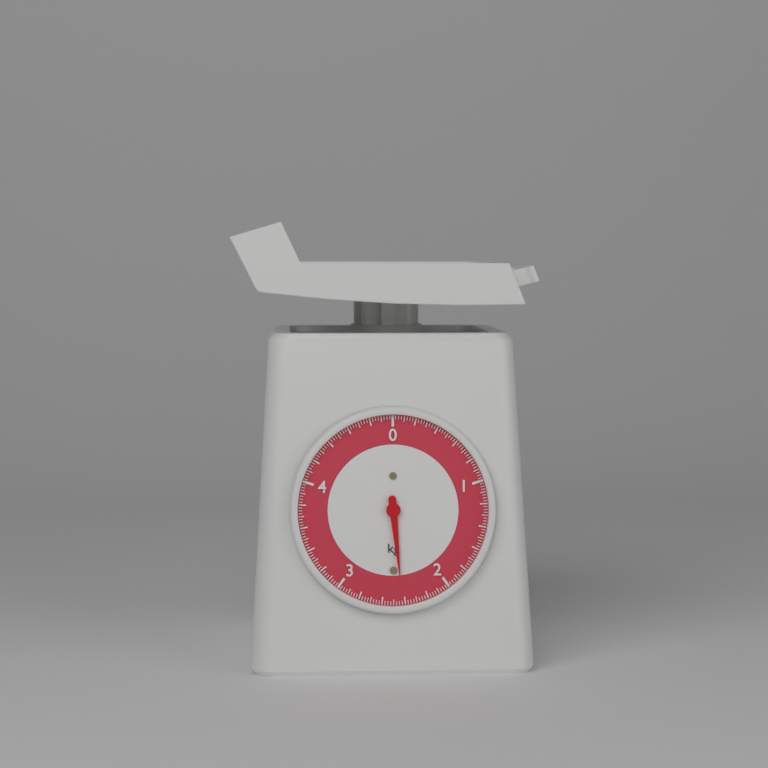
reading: 2.425 kg
